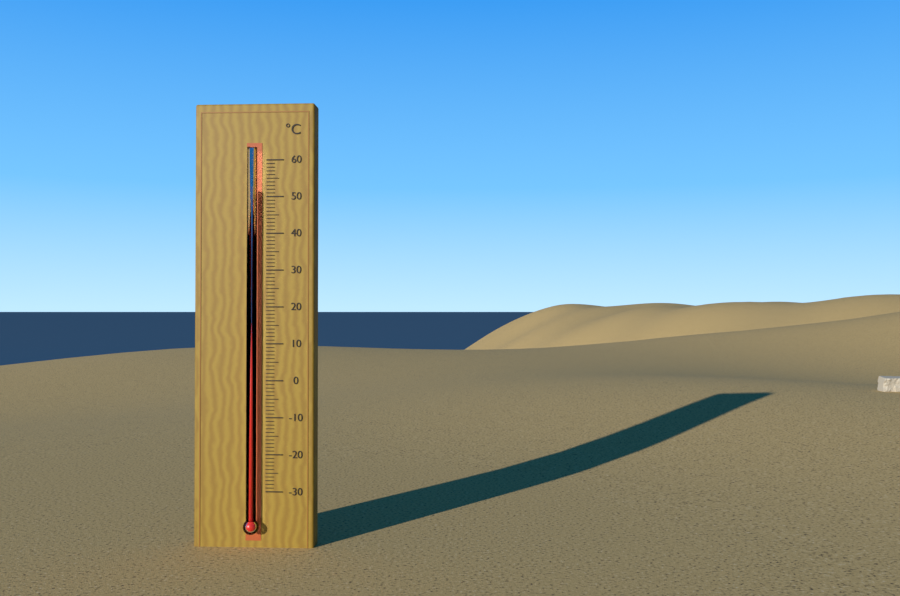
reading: 52 °C
